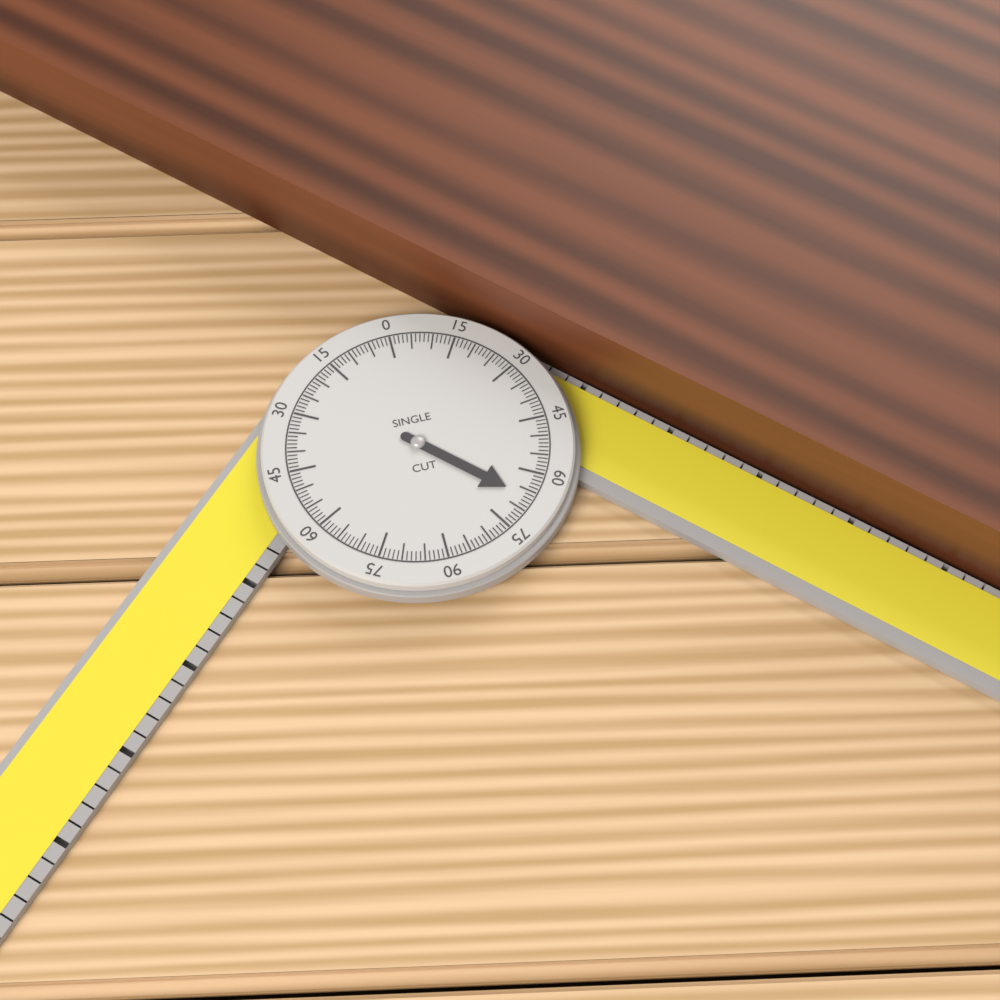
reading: 67 °
